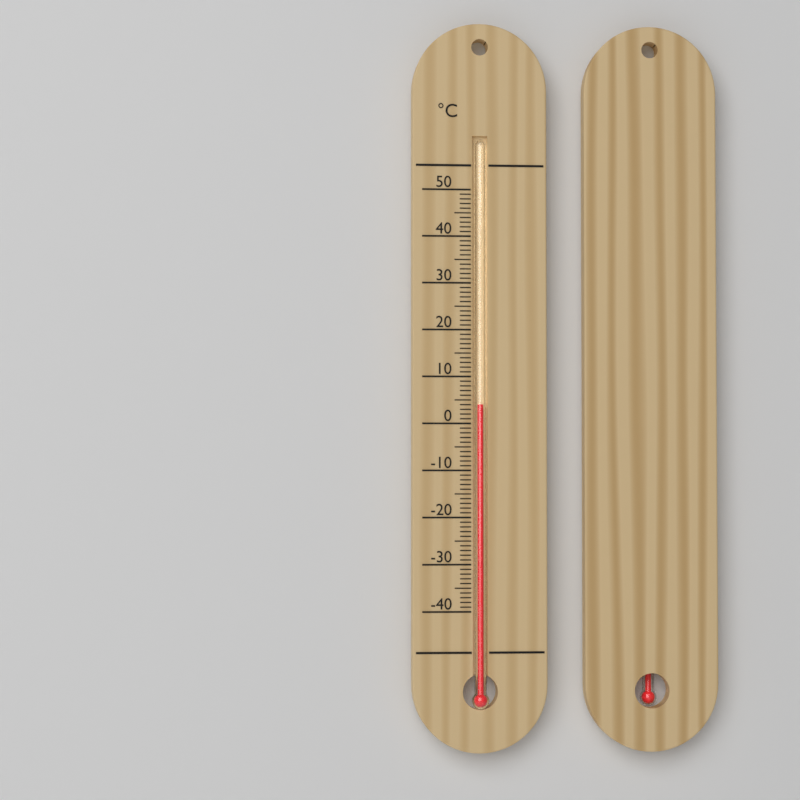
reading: 4 °C
